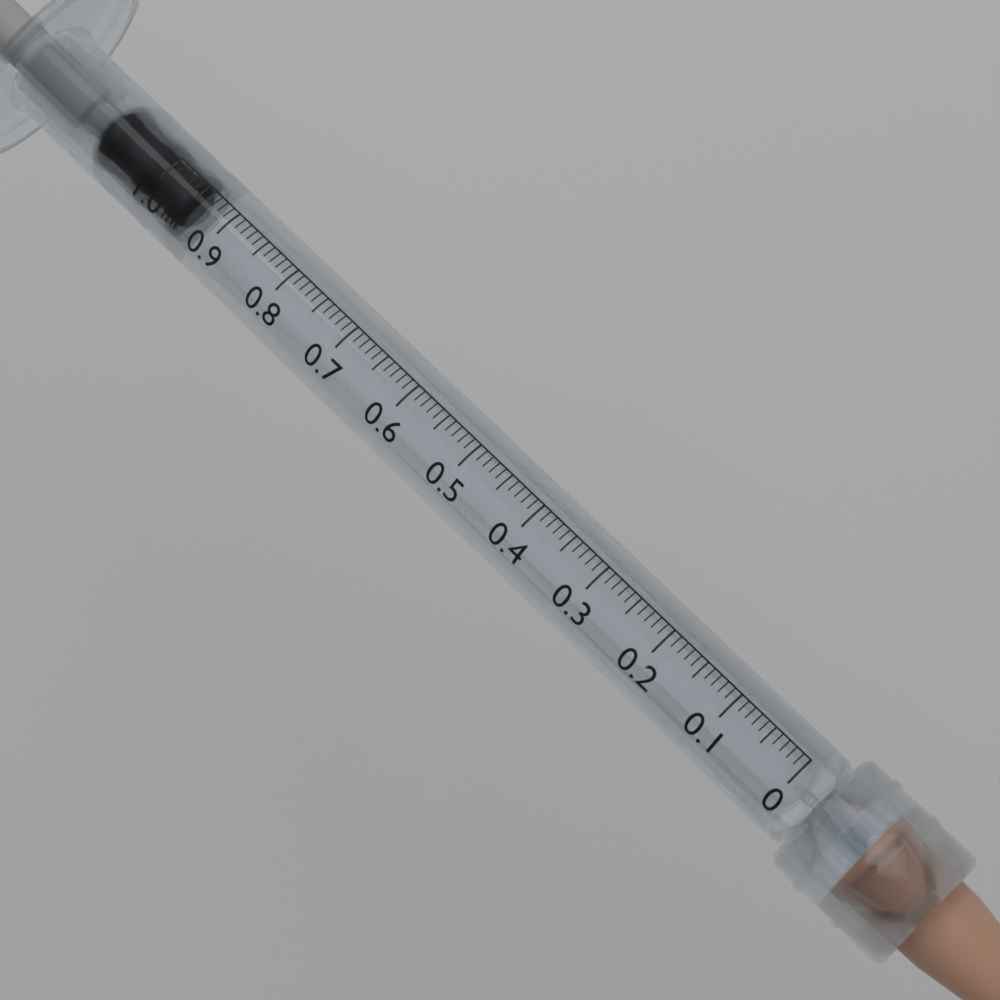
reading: 0.95 ml
